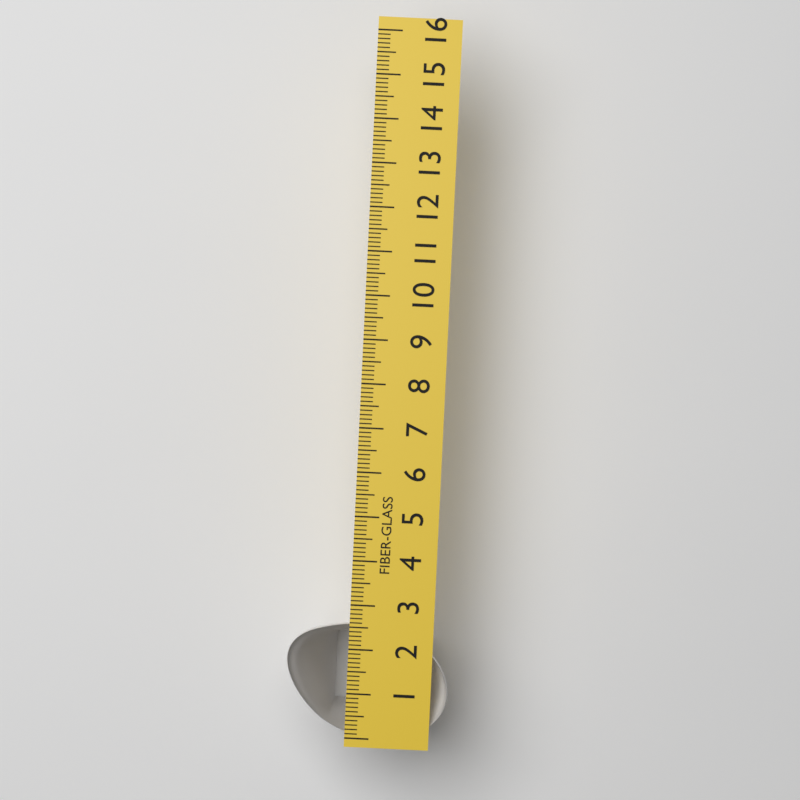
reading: 2.6 (no unit)
